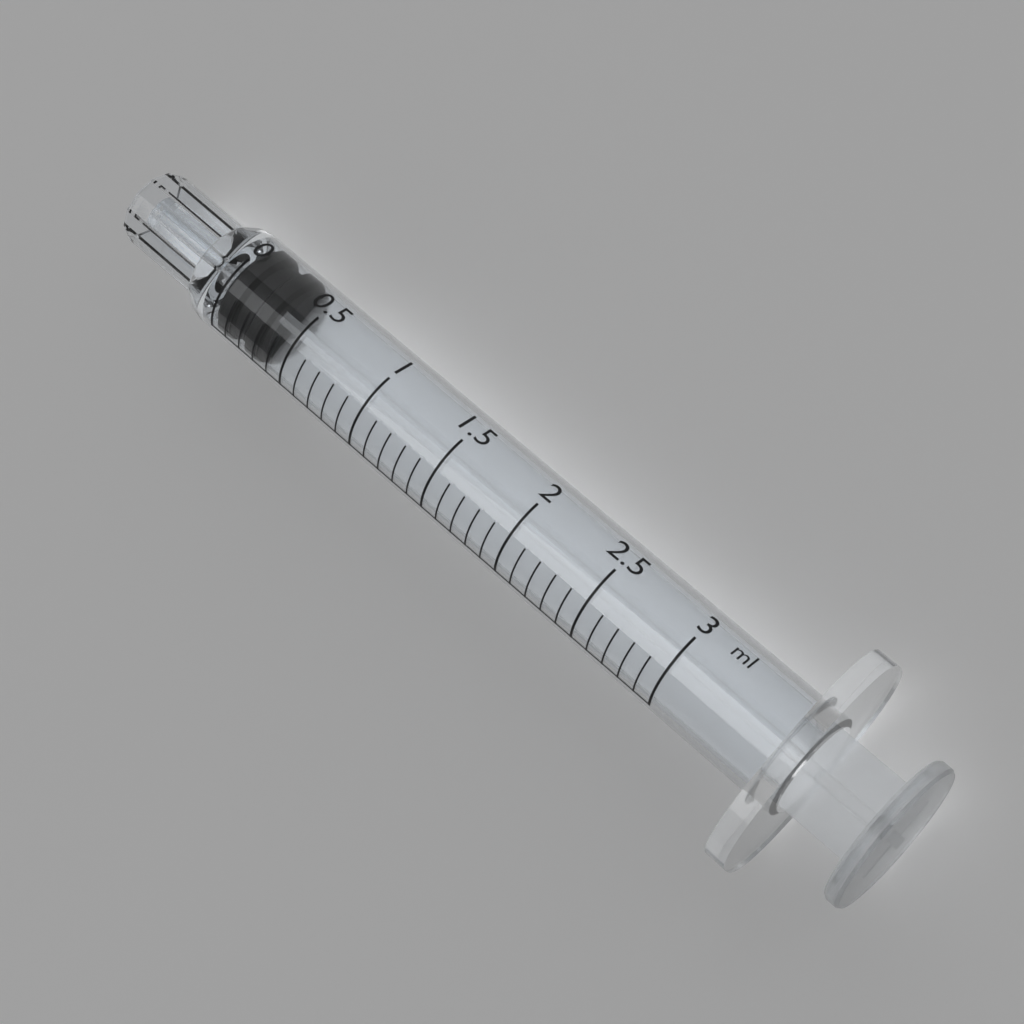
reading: 0.0 ml
